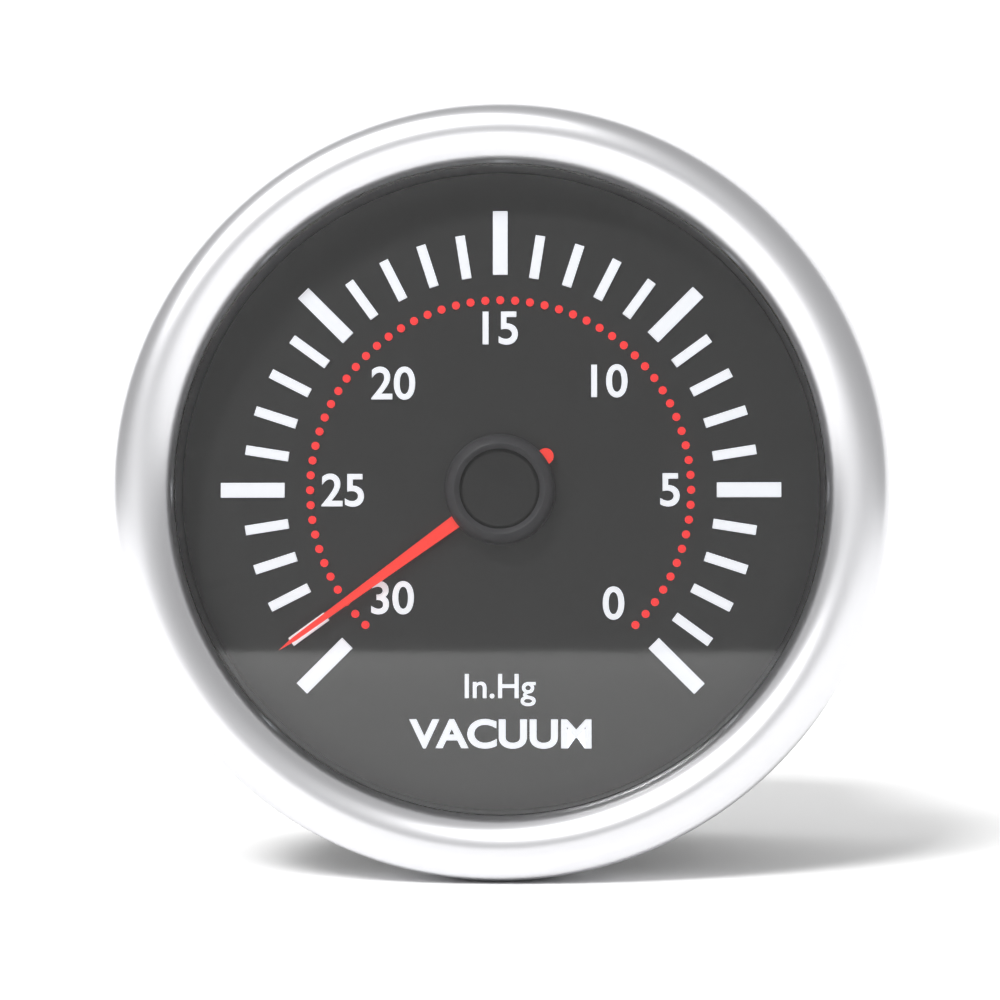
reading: 29 inHg
